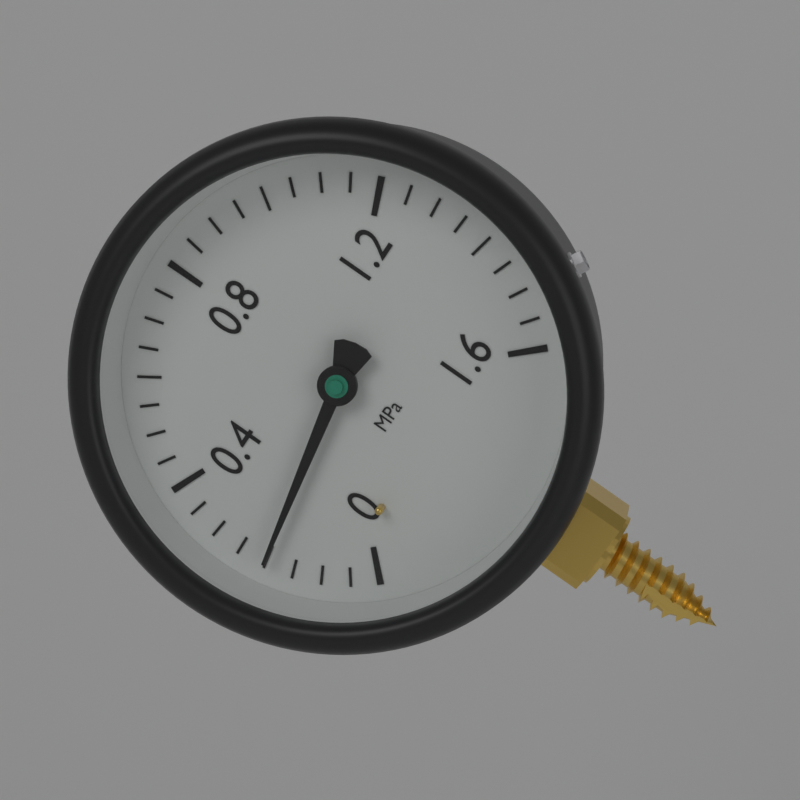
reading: 0.20 MPa
